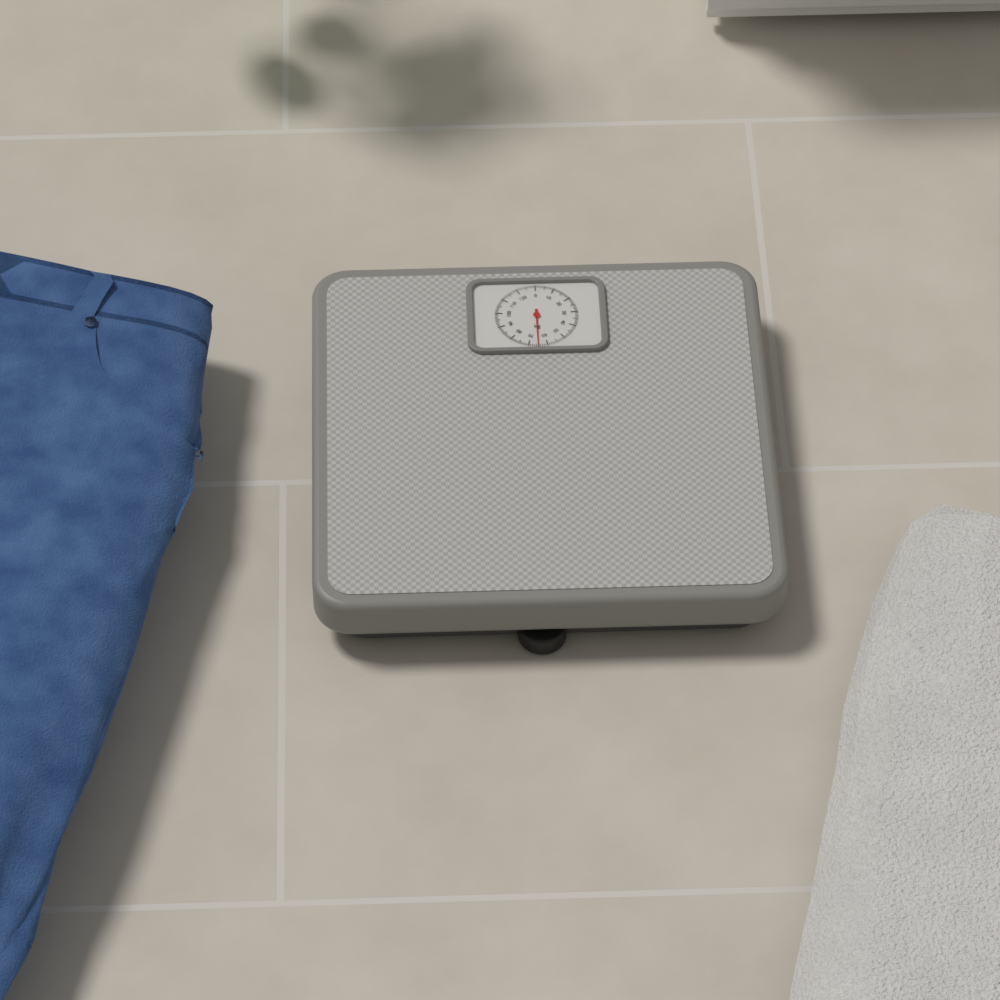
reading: 65 kg
